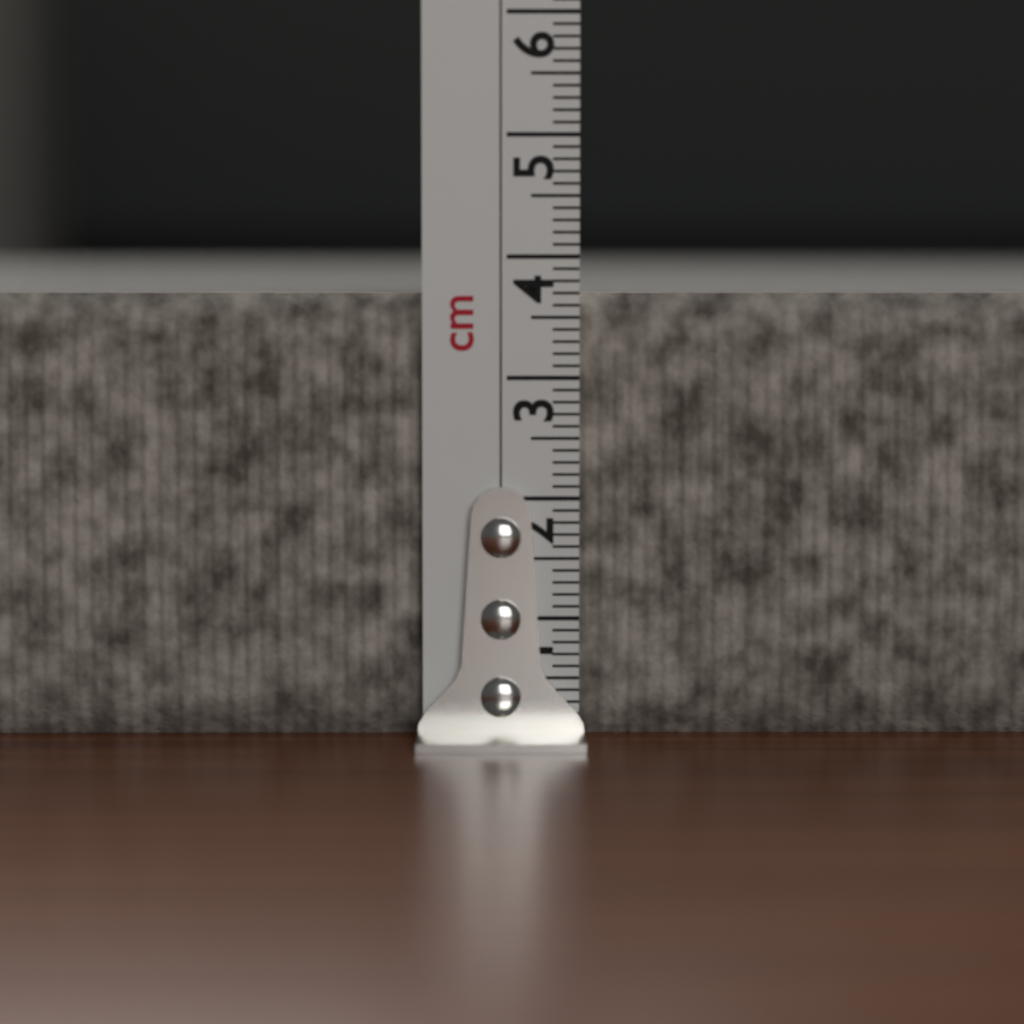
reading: 3.7 cm
